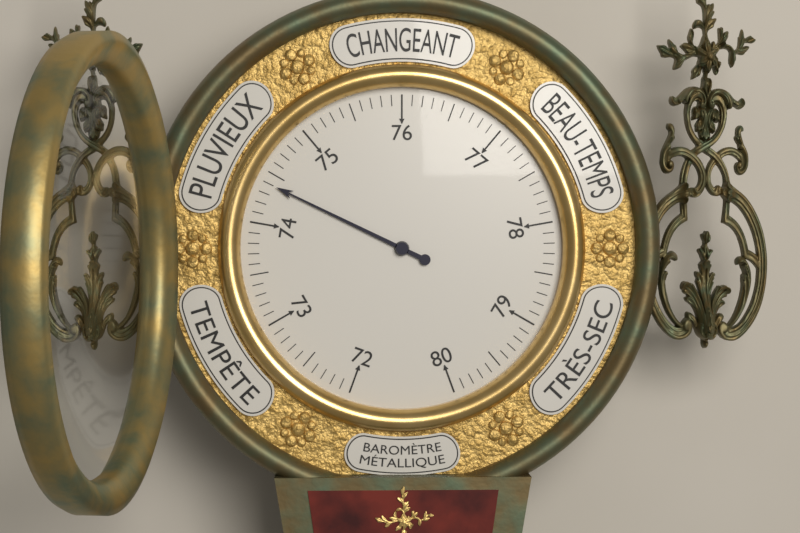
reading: 74.4 (no unit)
